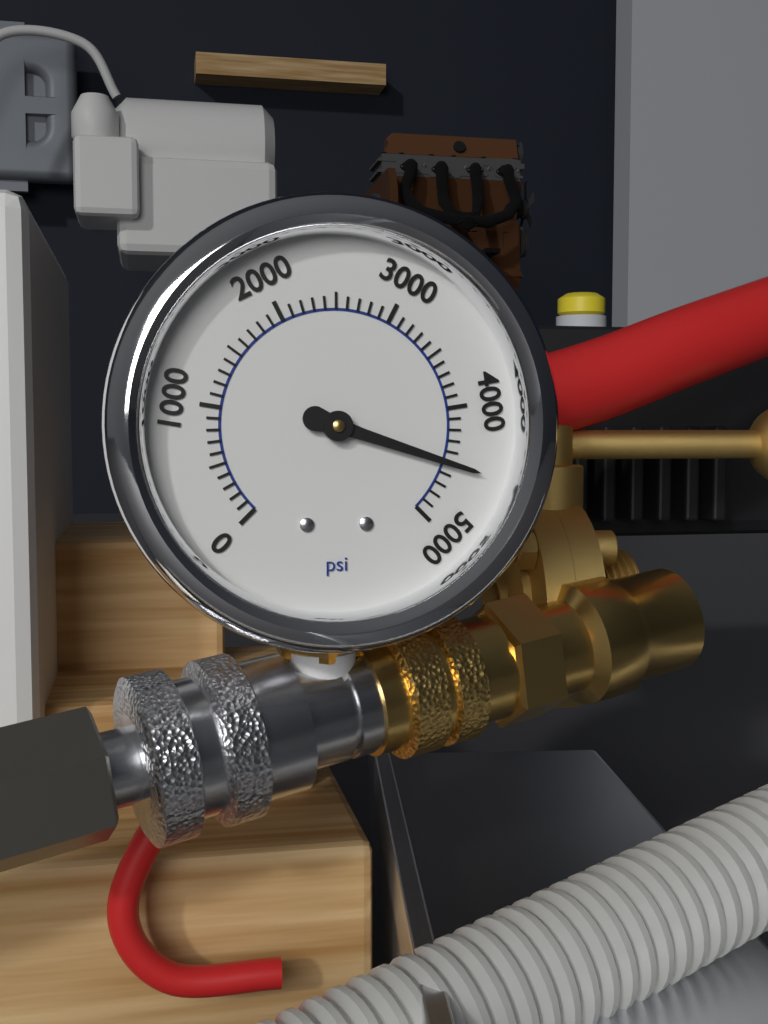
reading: 4500 psi
